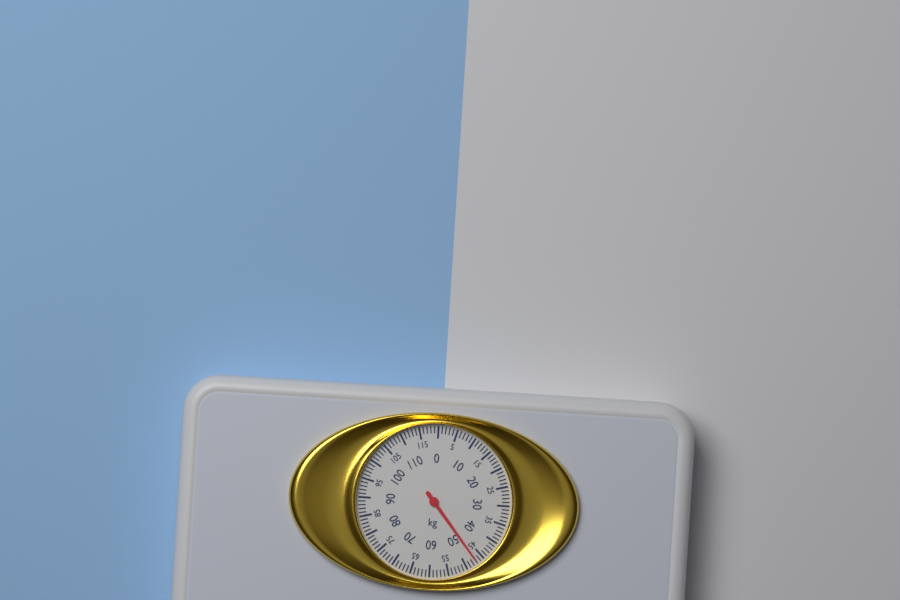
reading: 47 kg
